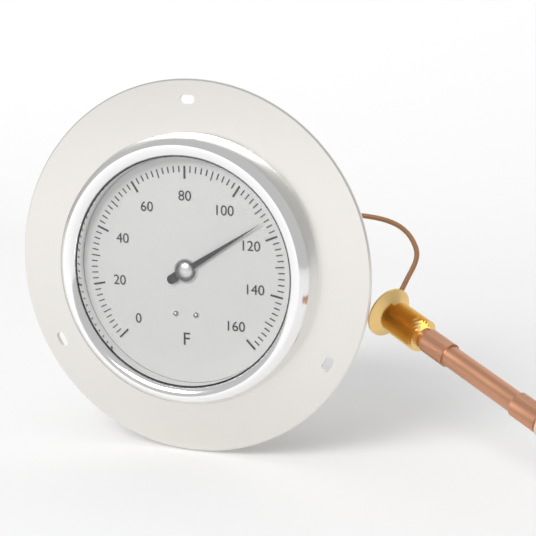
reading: 114 °F
